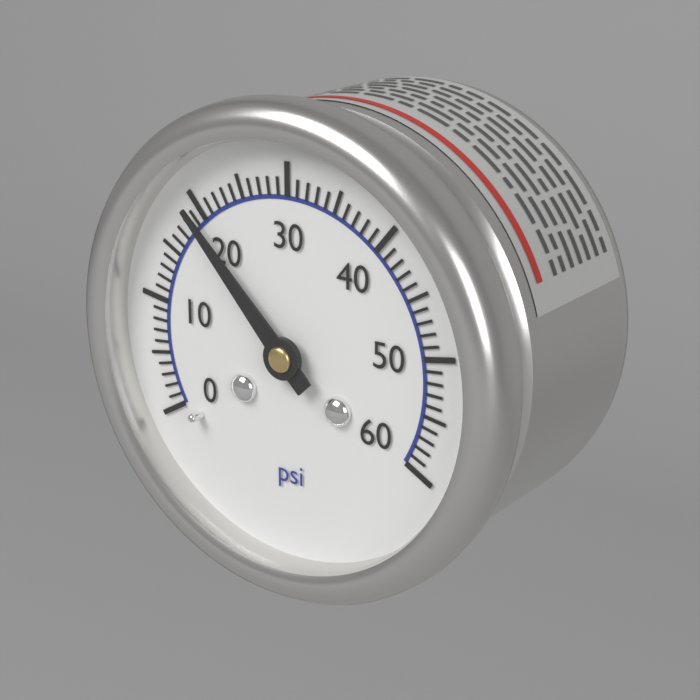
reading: 19 psi
